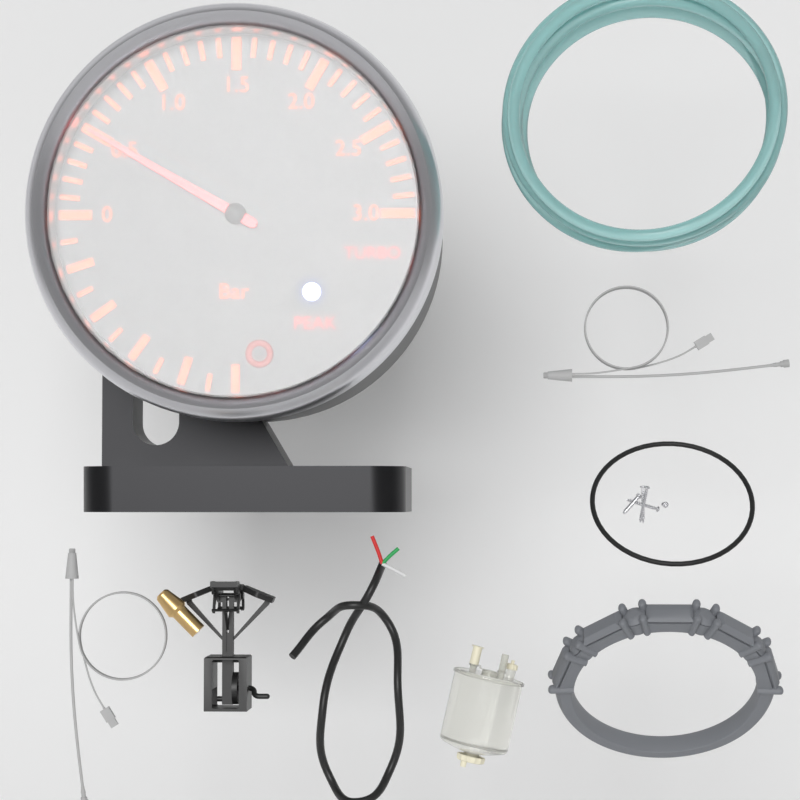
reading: 0.5 bar
